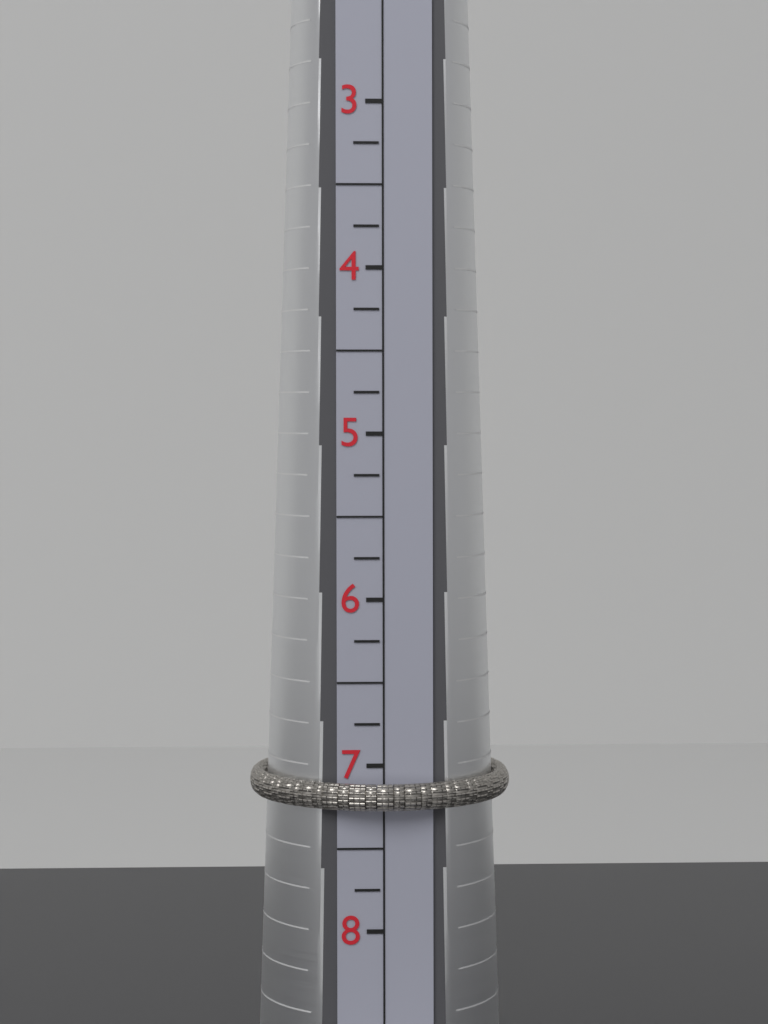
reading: 7.25 (no unit)
